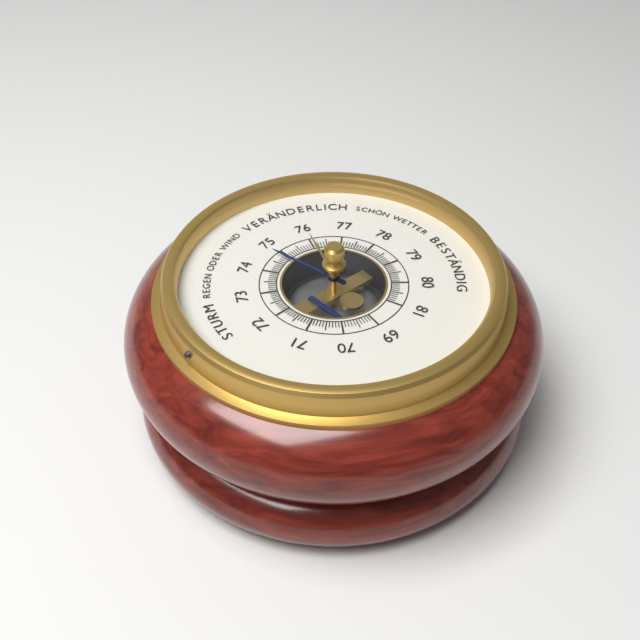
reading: 74.8 (no unit)
